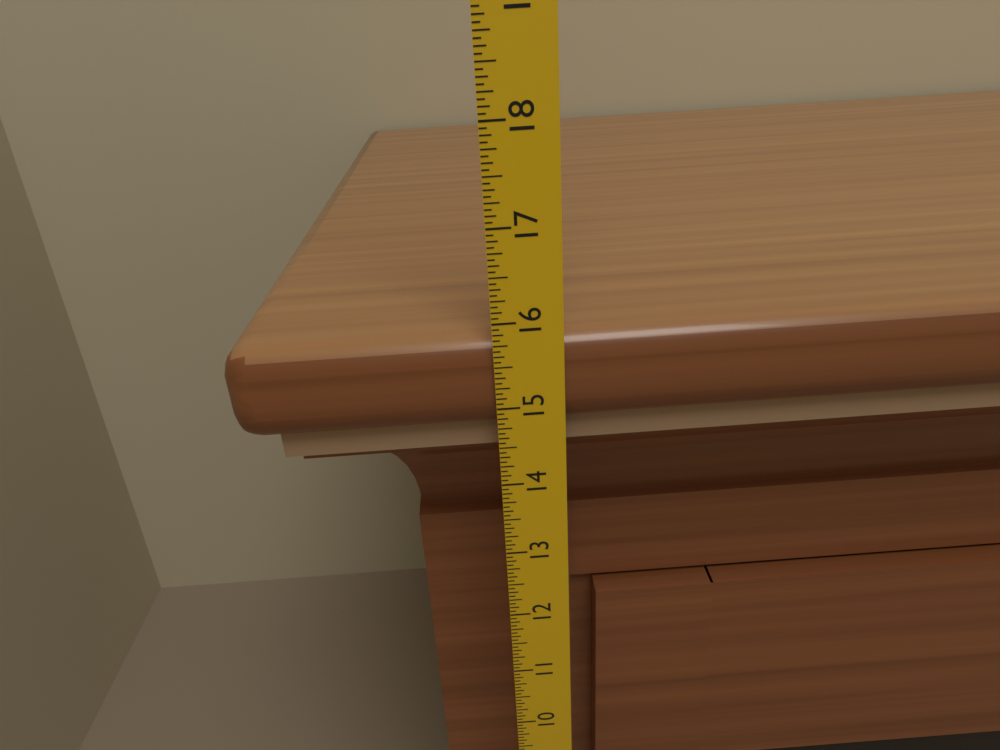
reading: 15.8125 in
